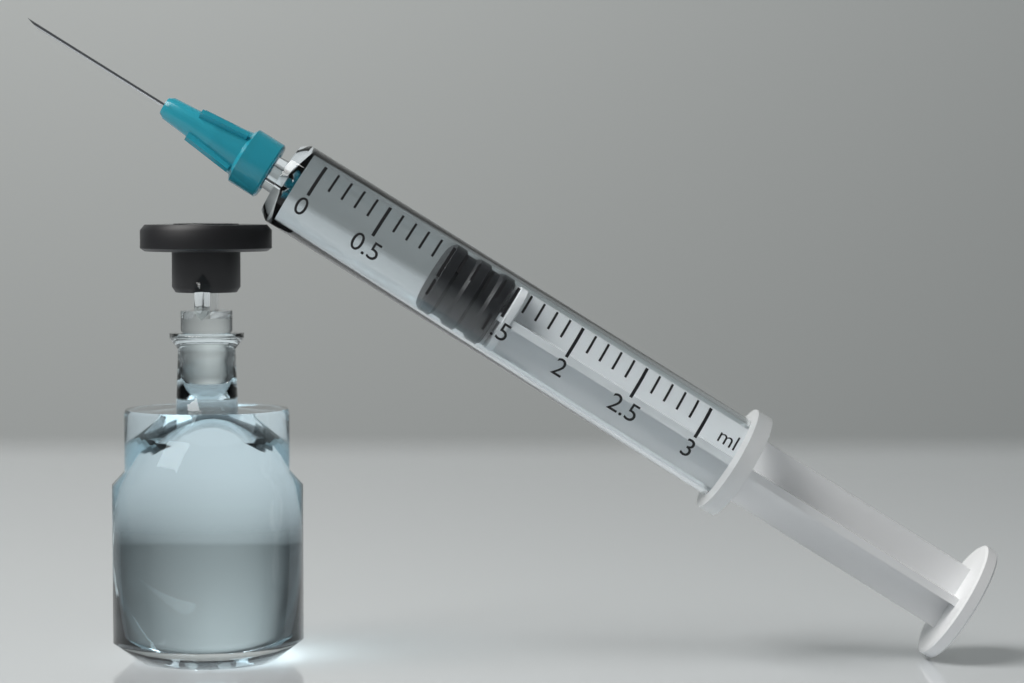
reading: 1.0 ml
